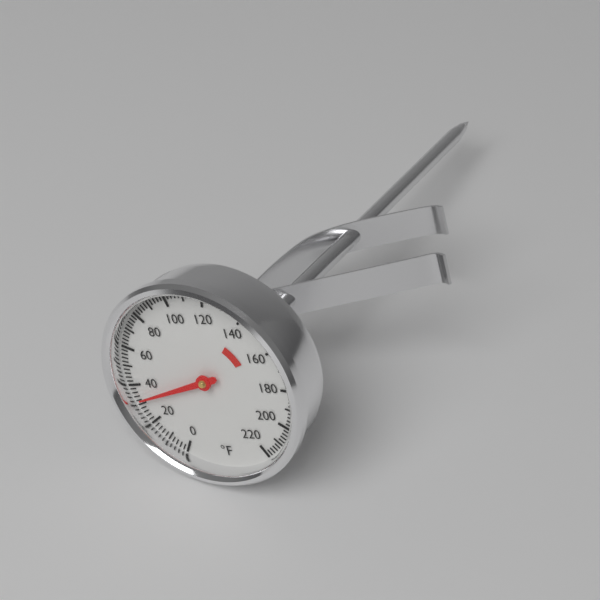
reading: 32 °F
